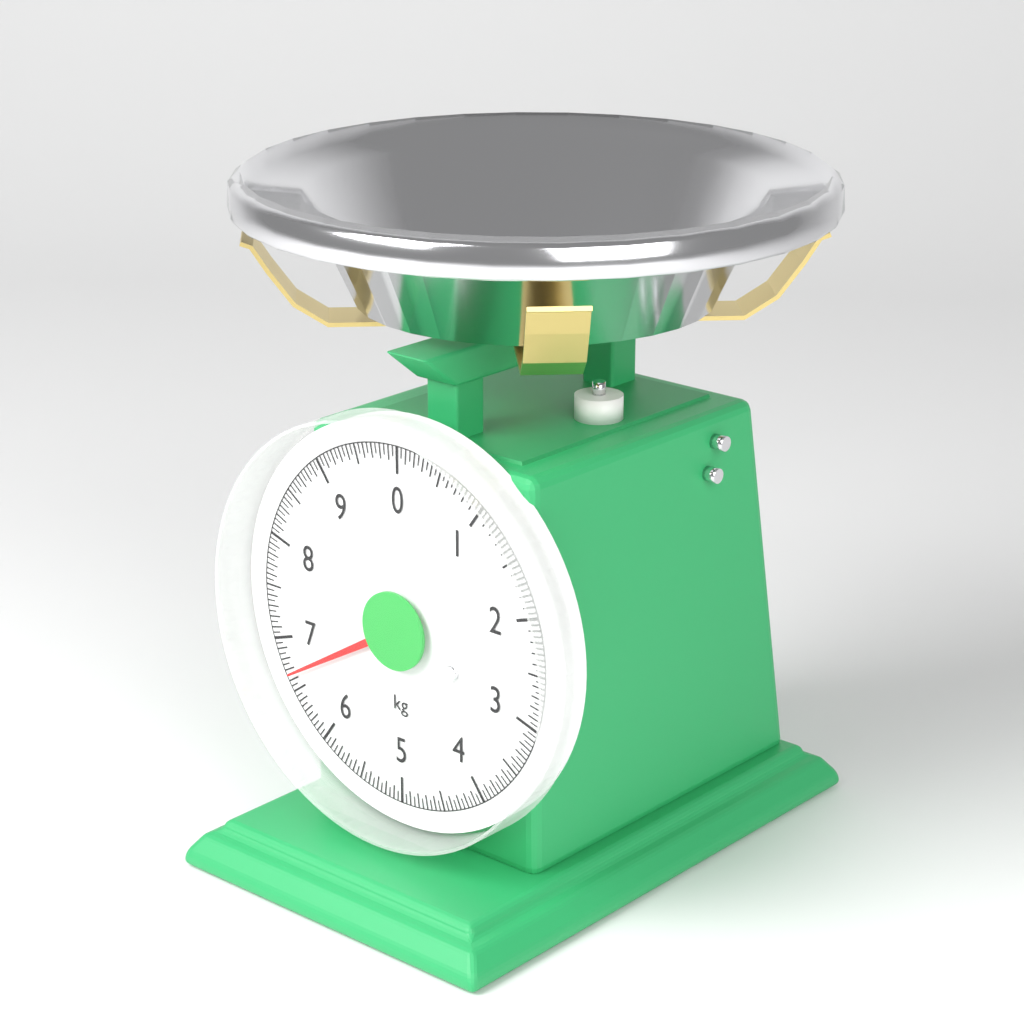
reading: 6.65 kg
